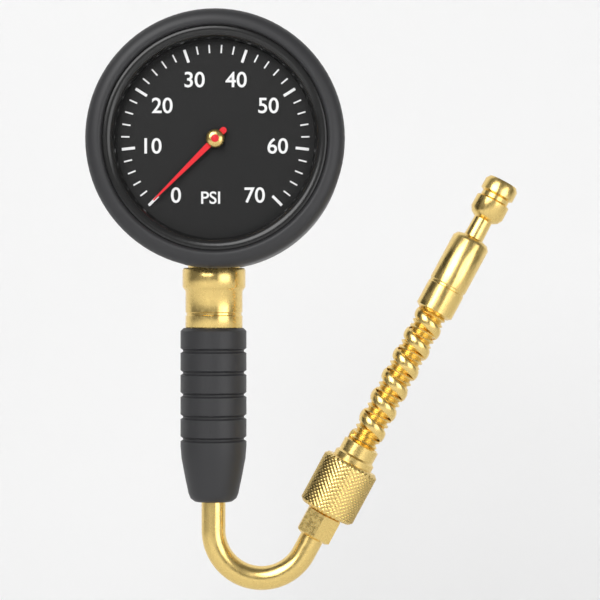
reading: 0 psi
